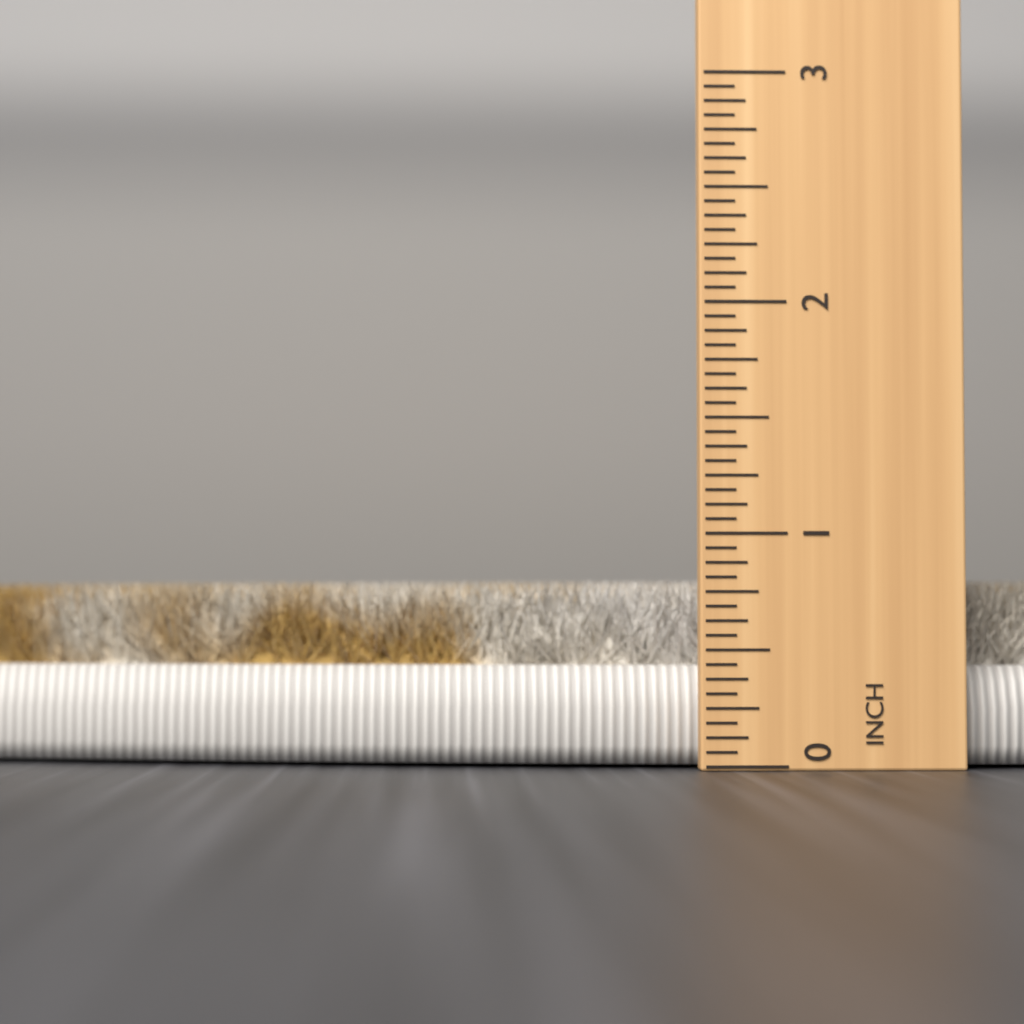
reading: 0.8125 in
